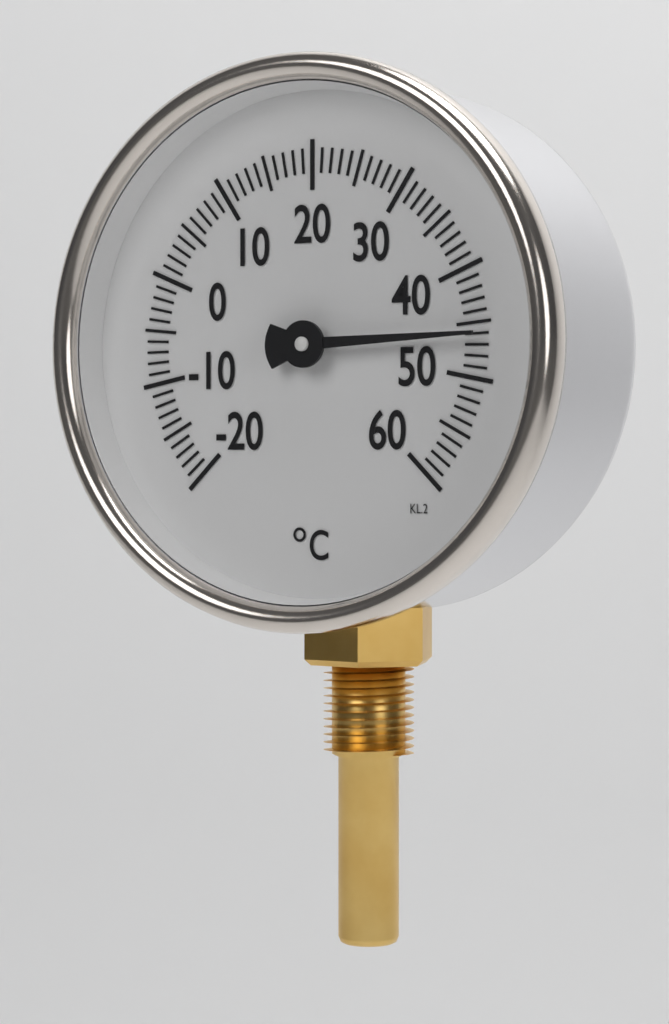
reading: 46 °C
